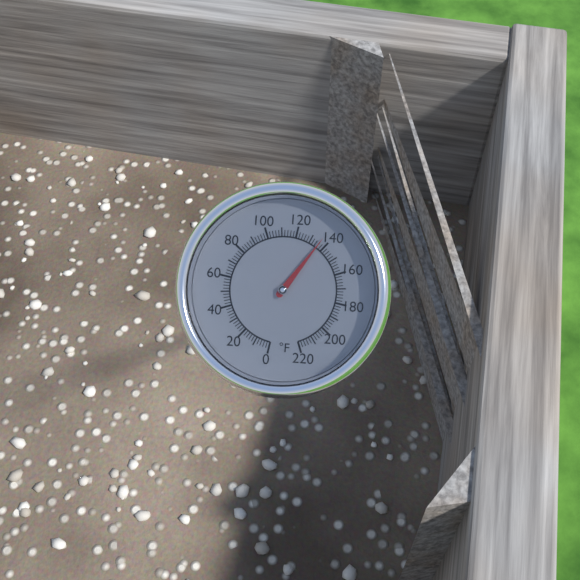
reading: 136 °F
